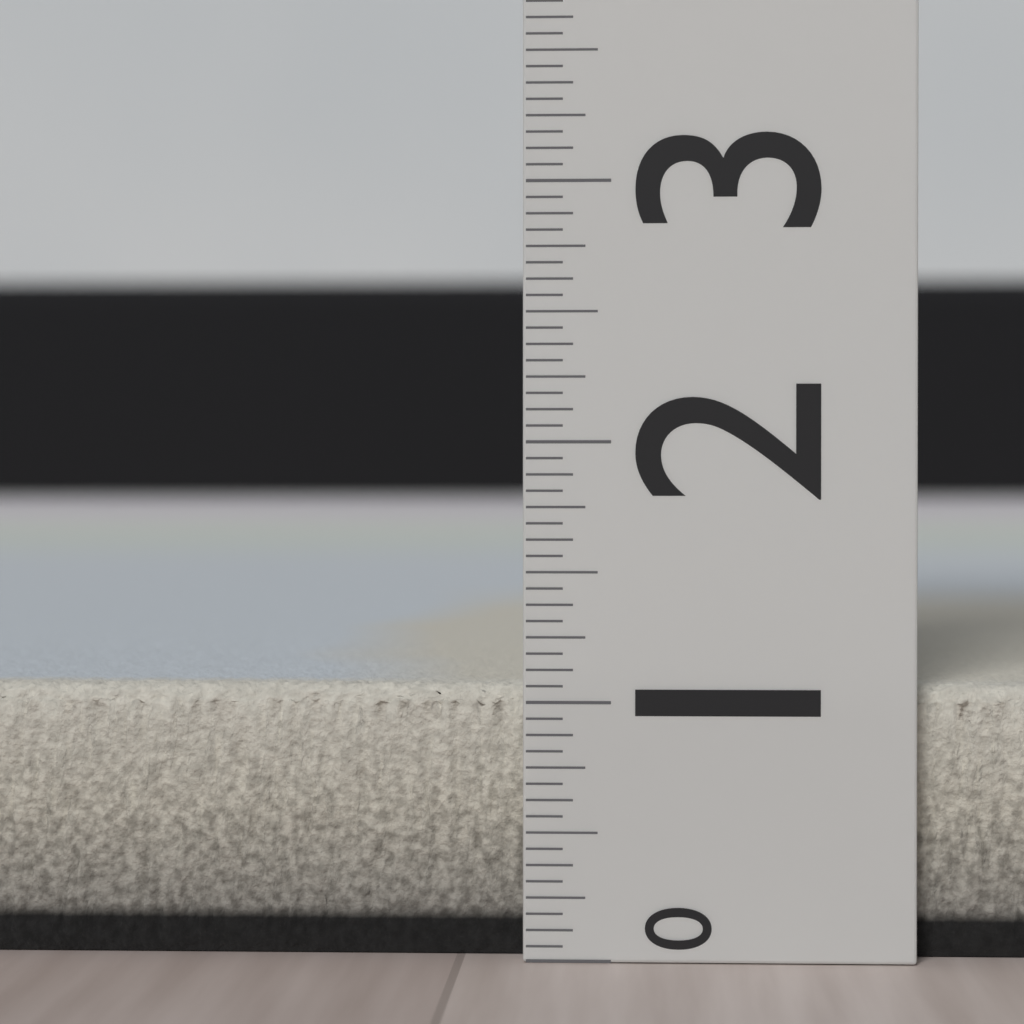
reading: 1.0625 (no unit)
